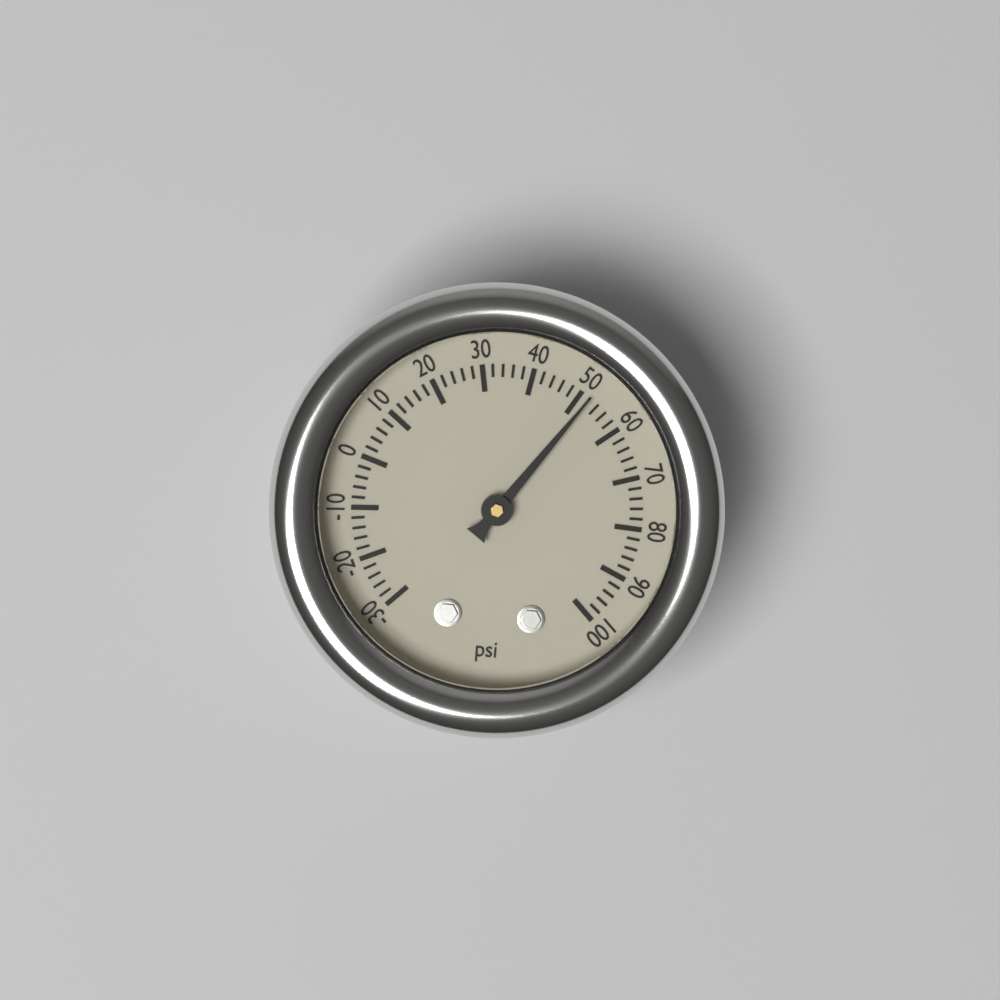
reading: 52 psi
